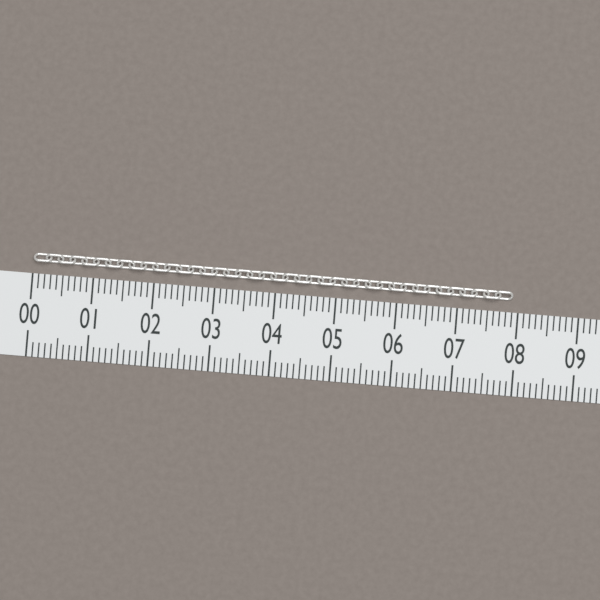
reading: 7.9 (no unit)
